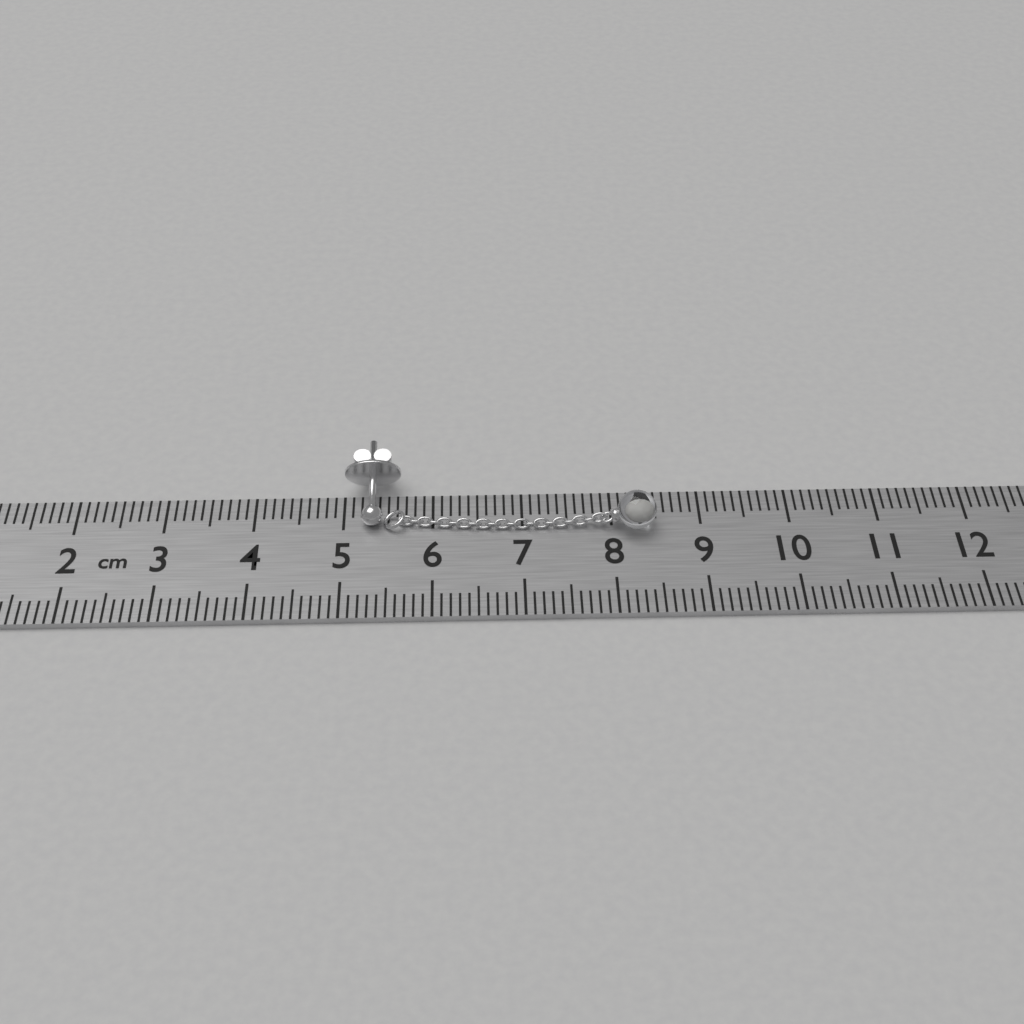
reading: 8.5 cm
